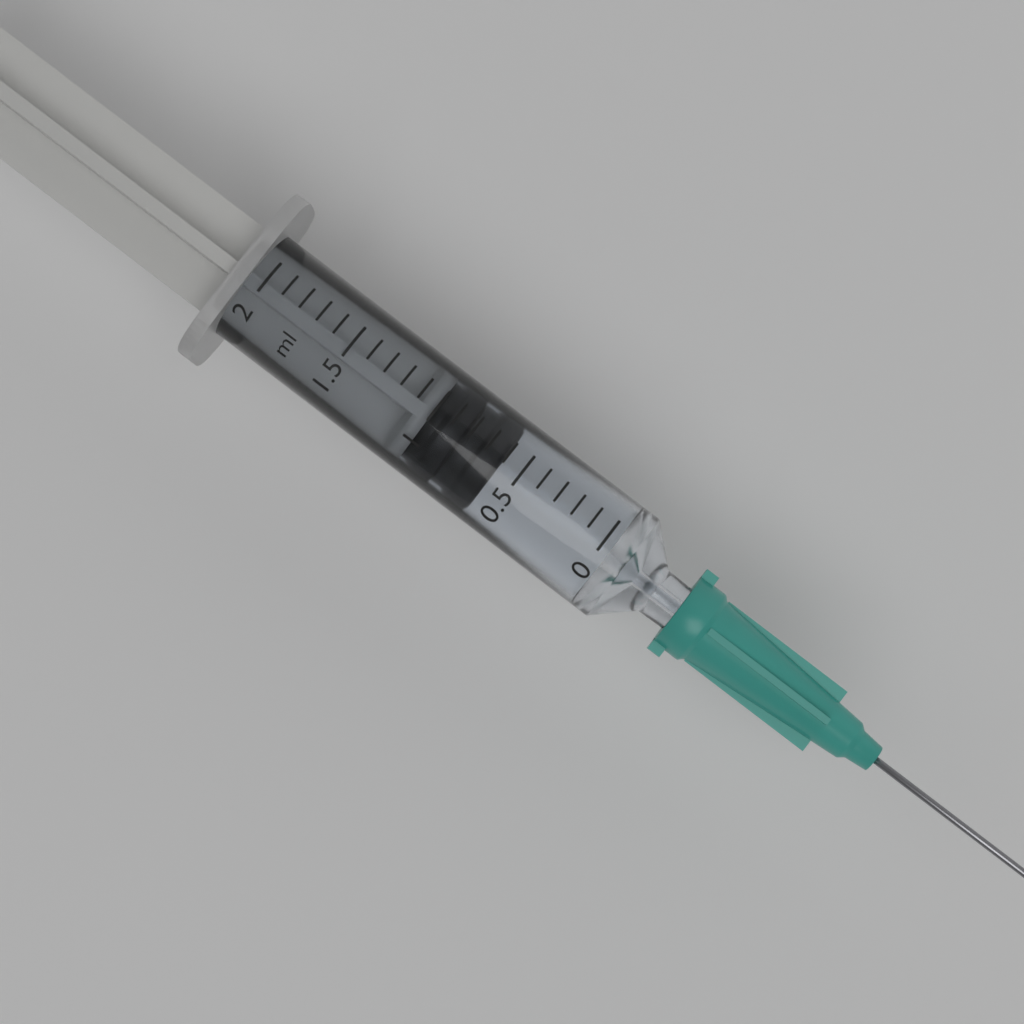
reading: 0.6 ml
